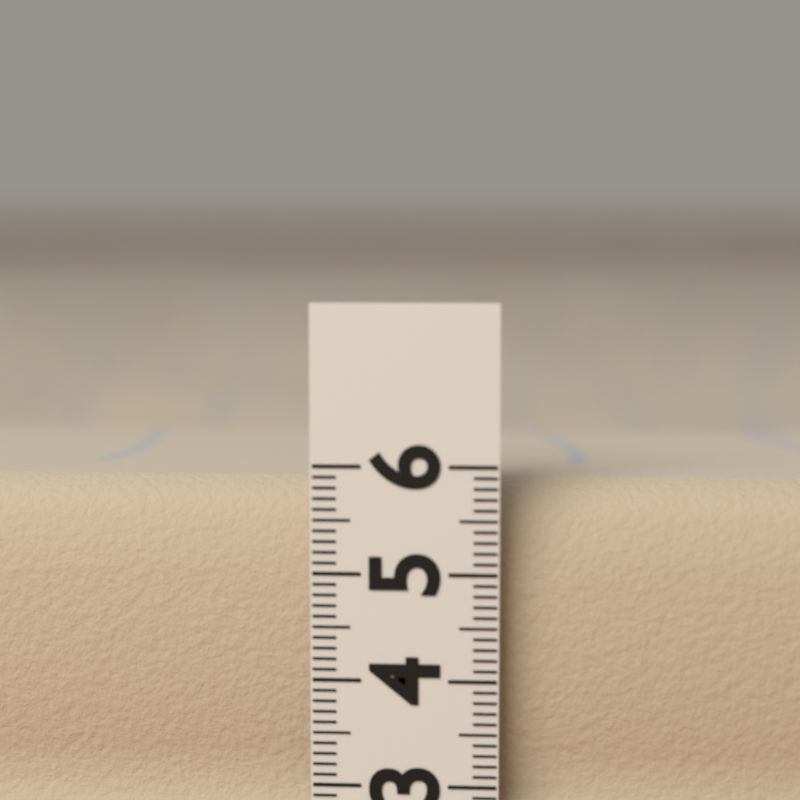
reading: 5.8 (no unit)
